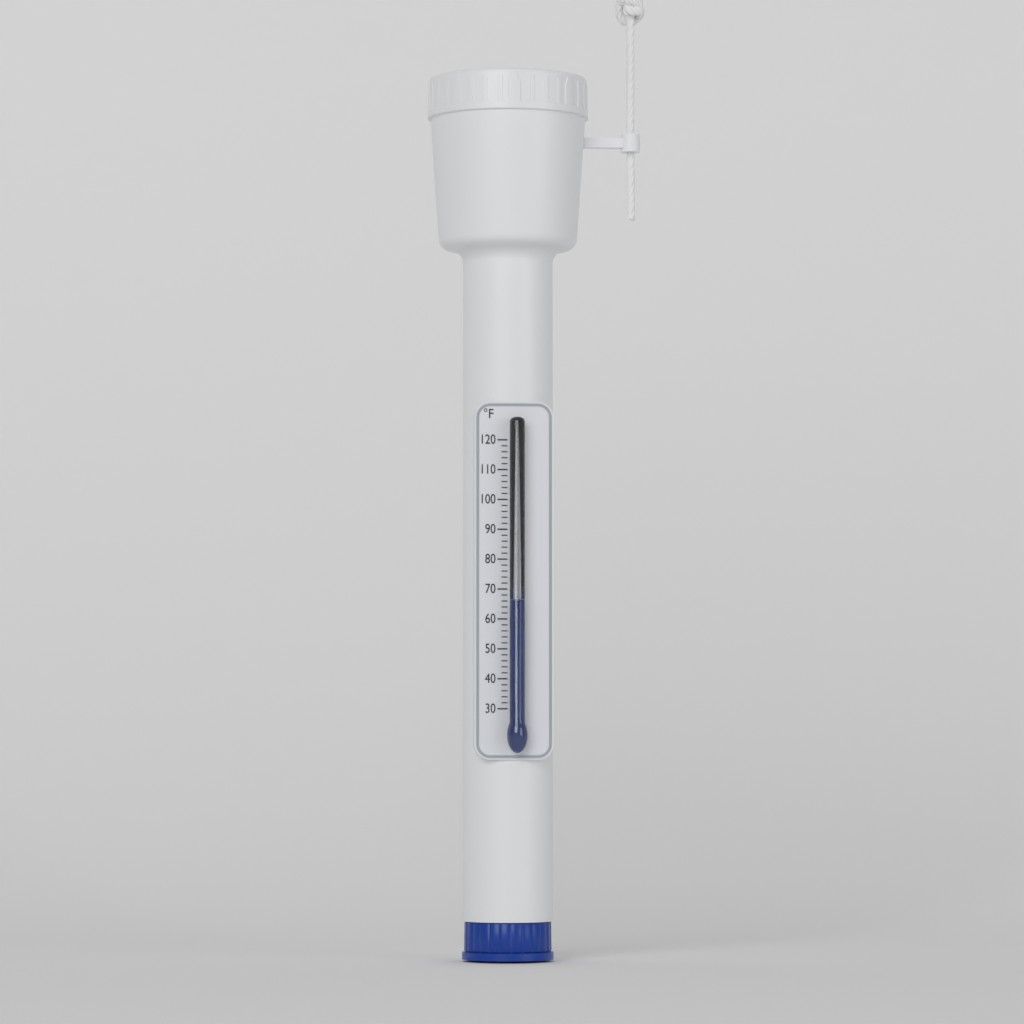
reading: 66 °F
